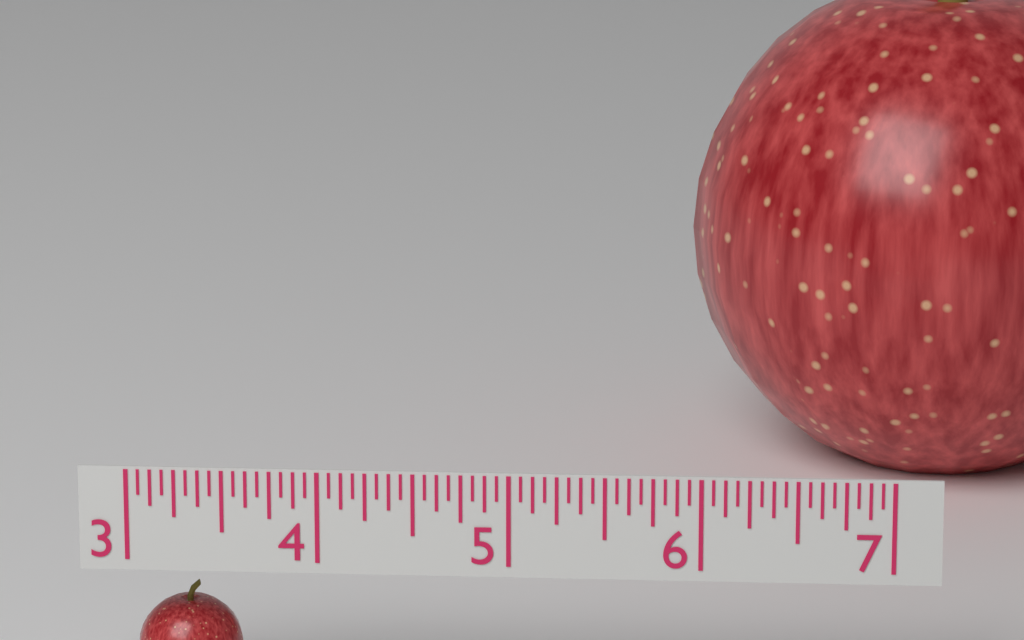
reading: 3.5625 (no unit)
